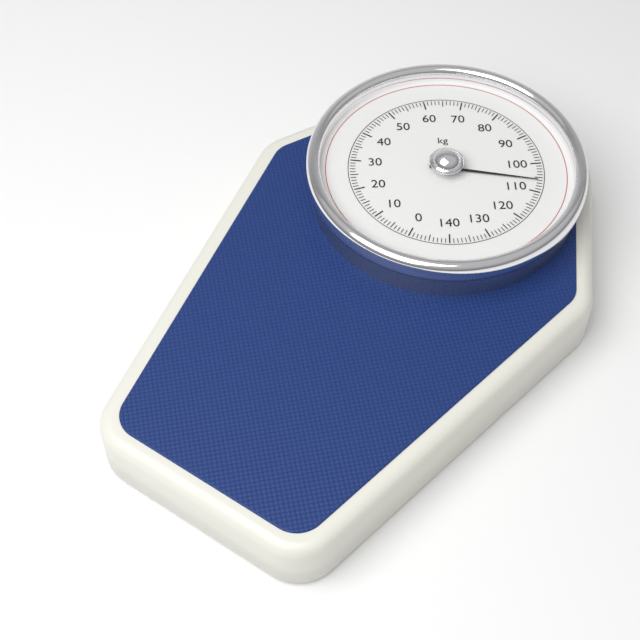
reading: 106 kg
